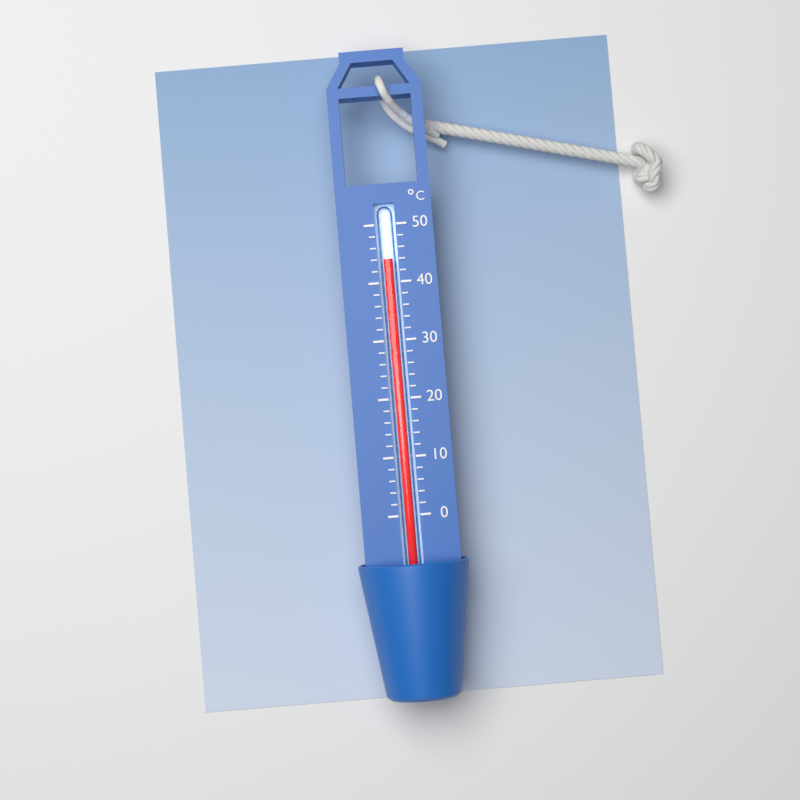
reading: 44 °C
